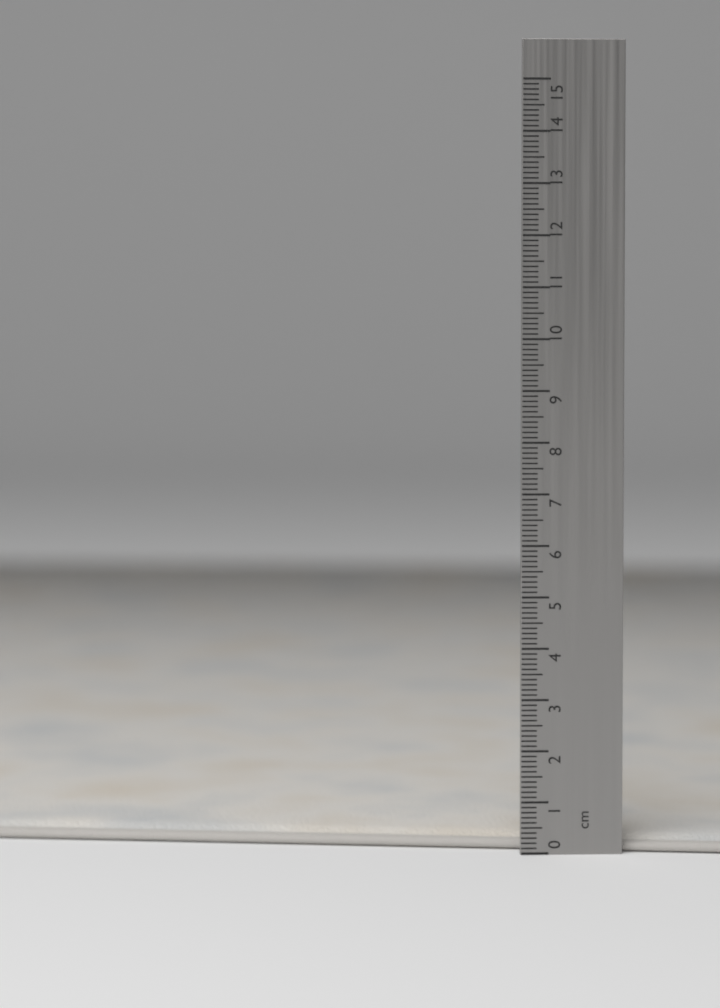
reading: 0.3 cm
